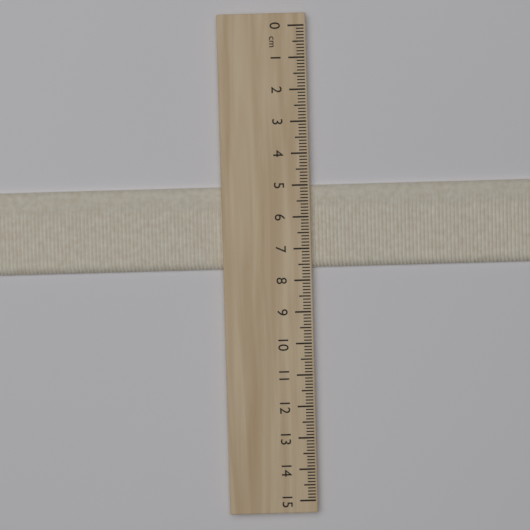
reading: 7.6 cm
